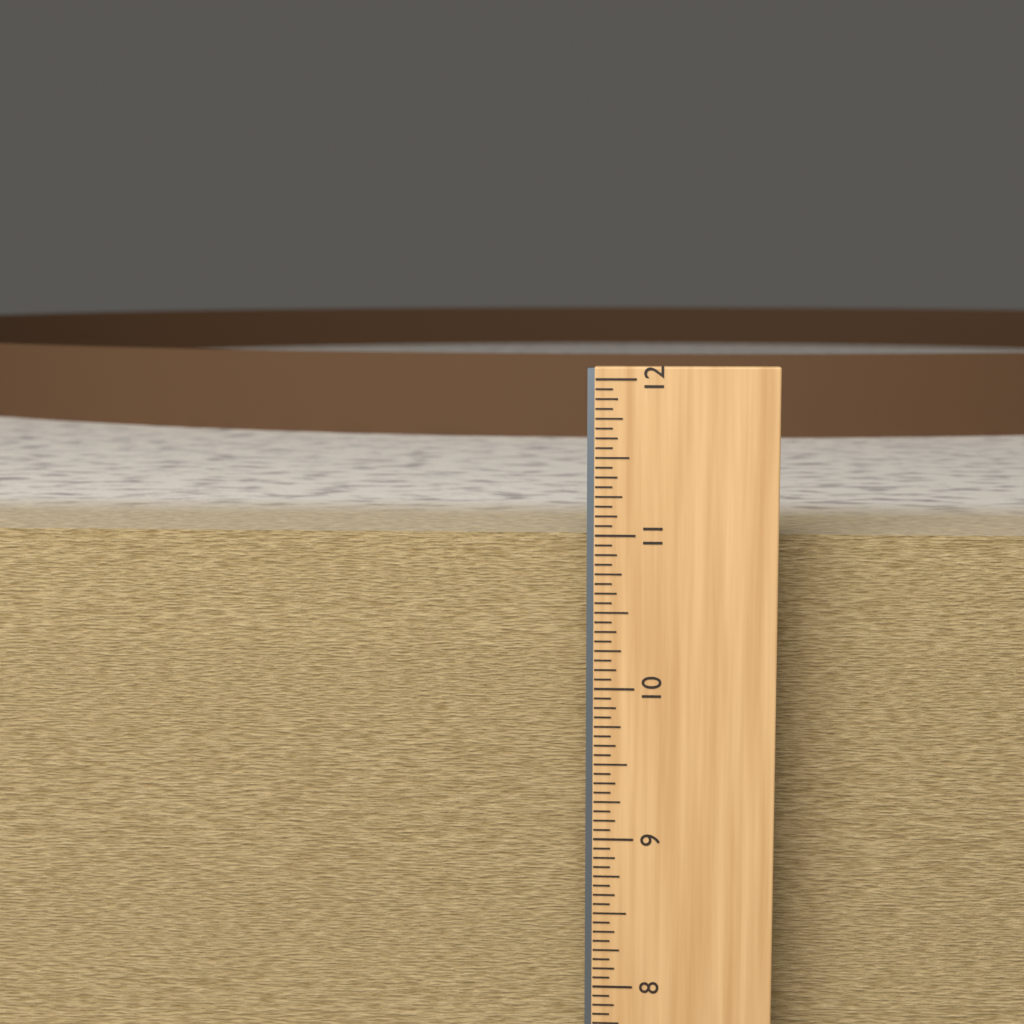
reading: 10.9375 in
